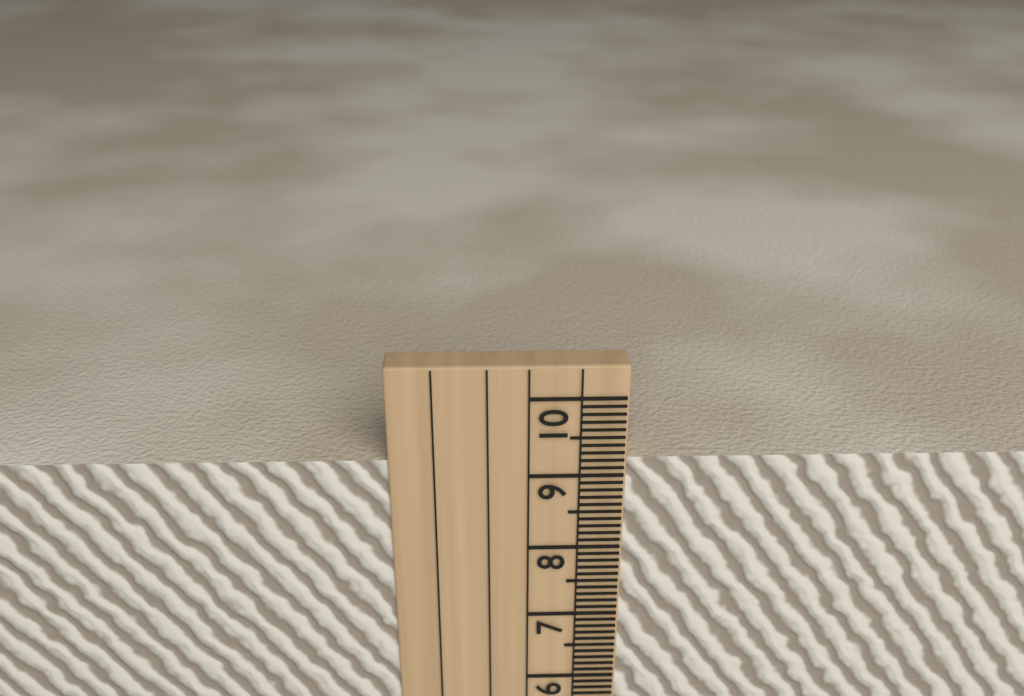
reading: 9.2 cm
